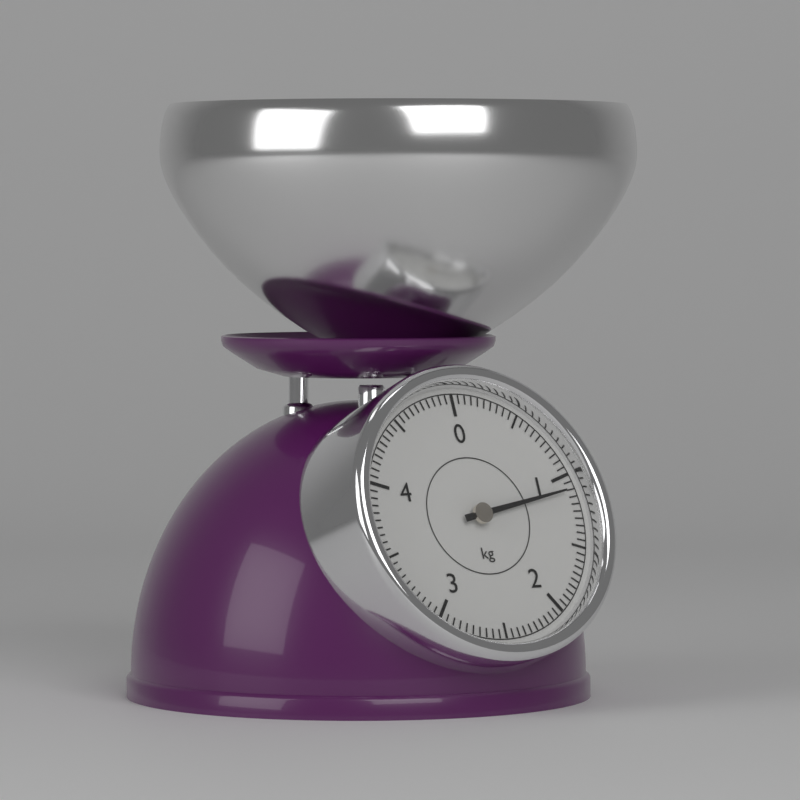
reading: 1.10 kg
